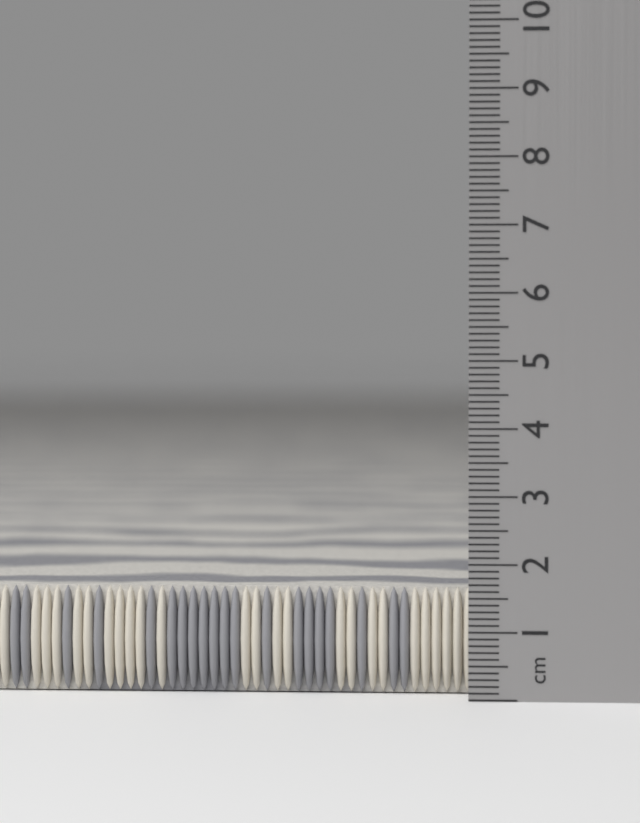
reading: 1.6 cm
